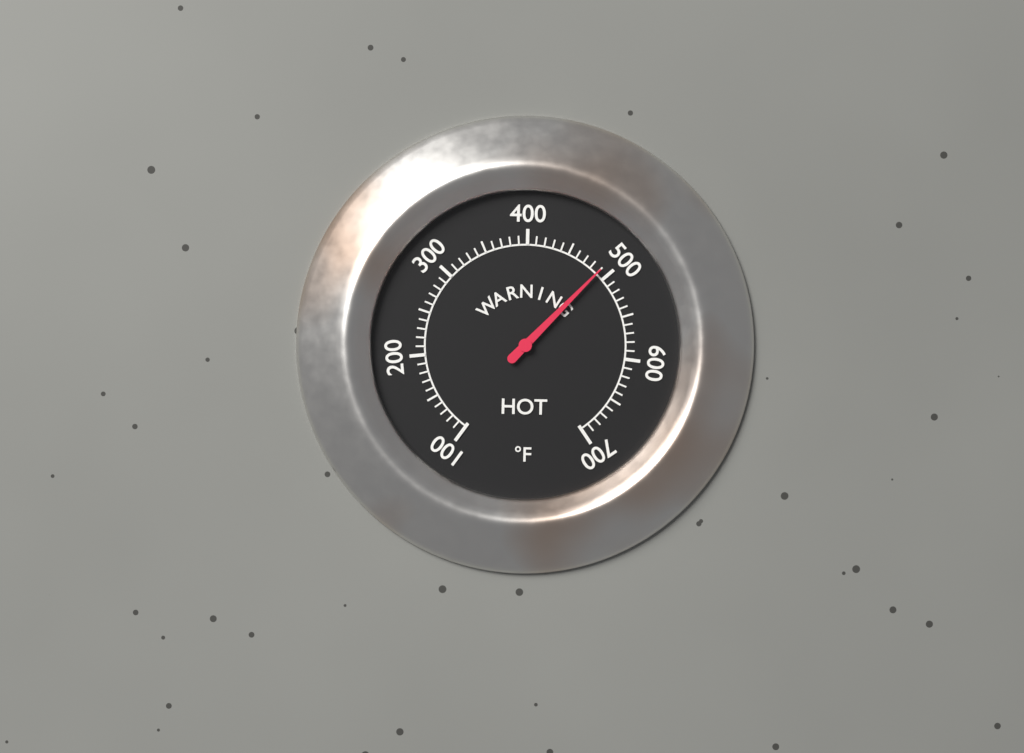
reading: 490 °F
